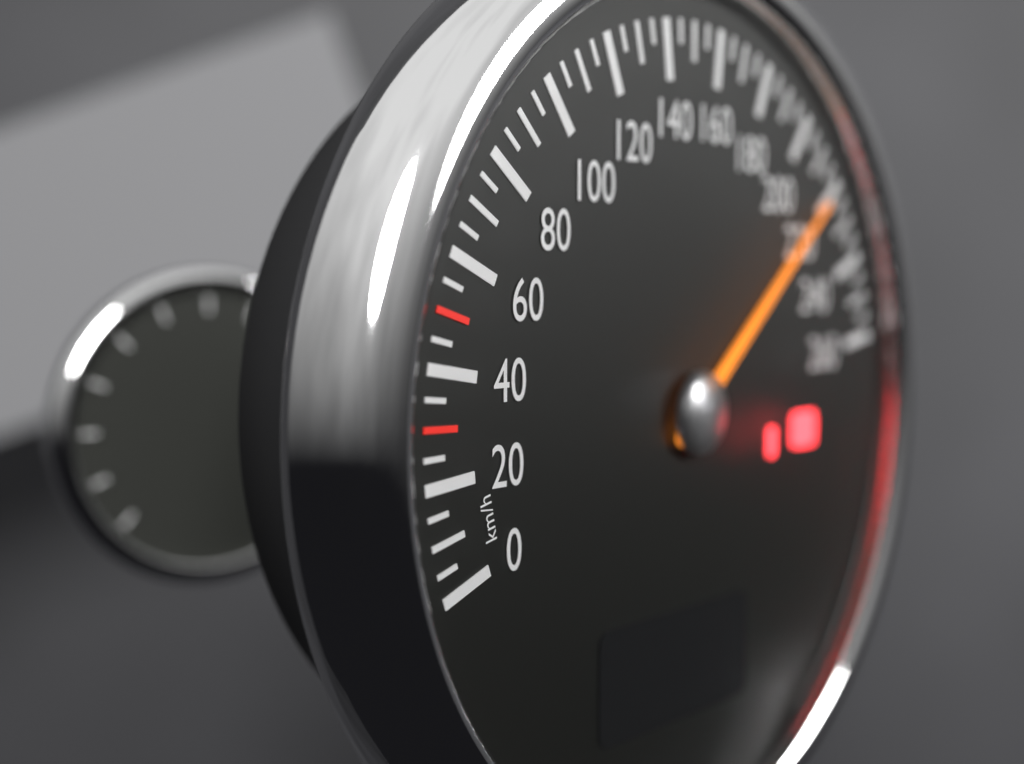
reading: 220 km/h
